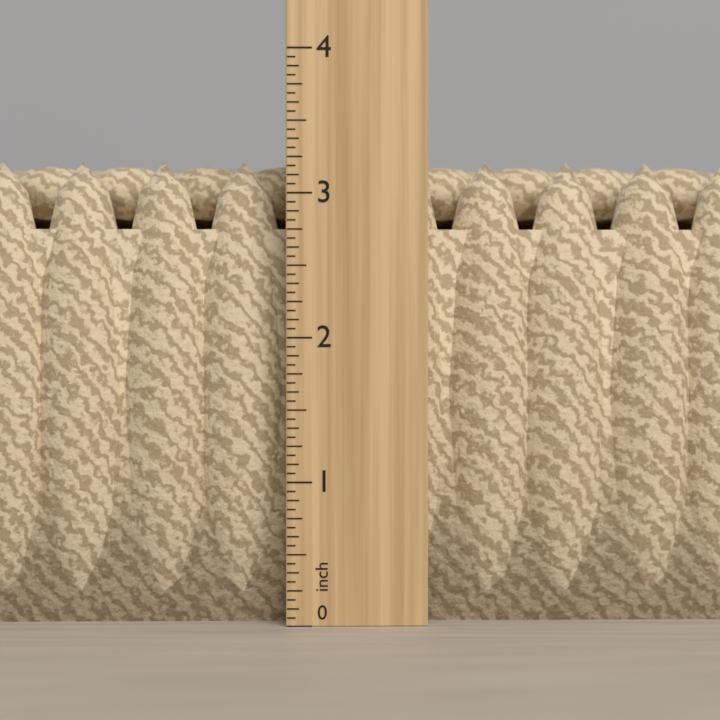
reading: 3.2500 in
